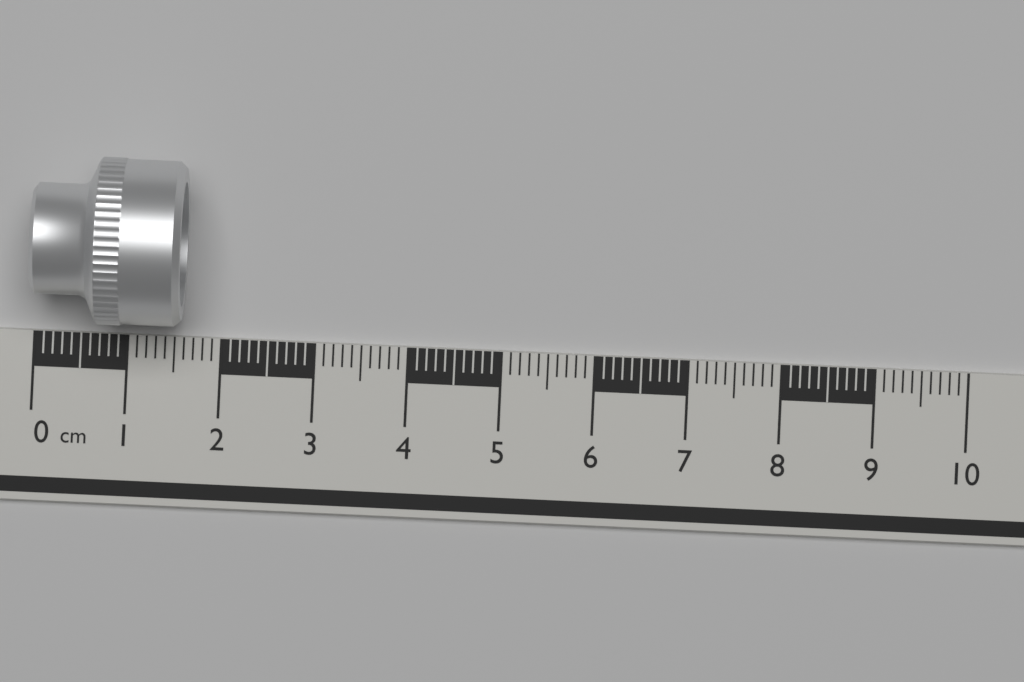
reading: 1.6 cm
